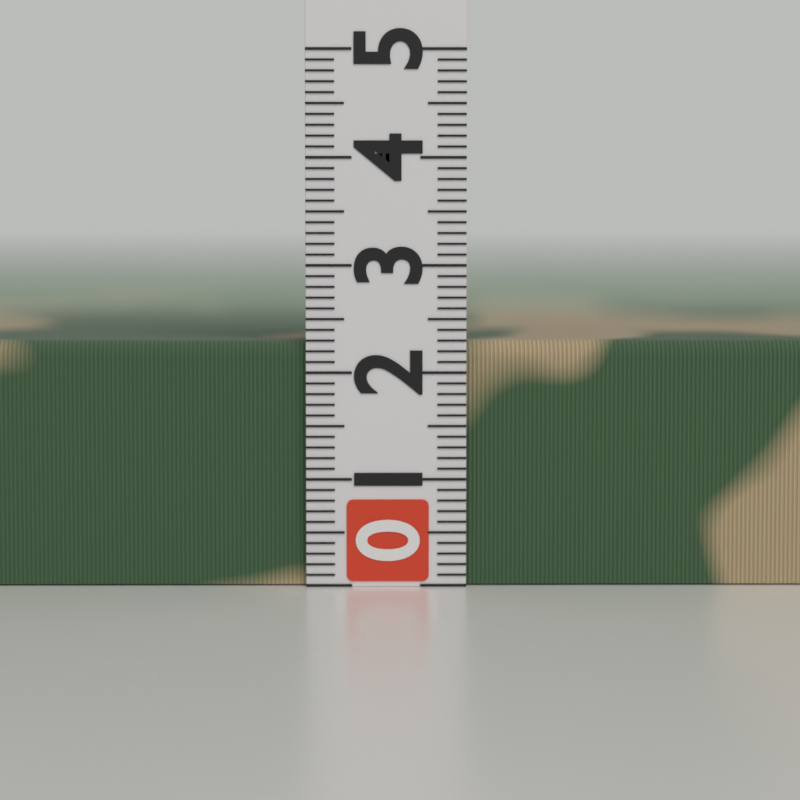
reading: 2.3 (no unit)
